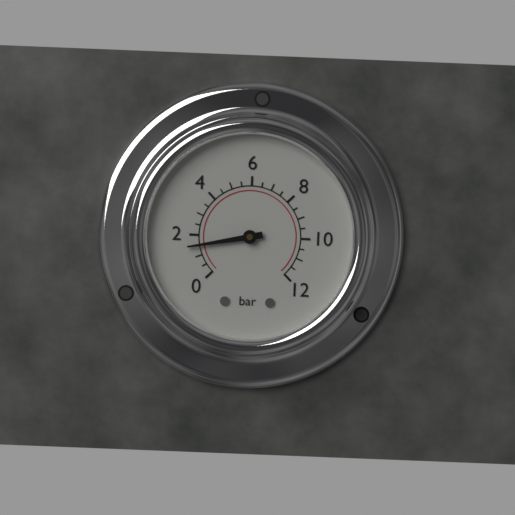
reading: 1.5 bar
